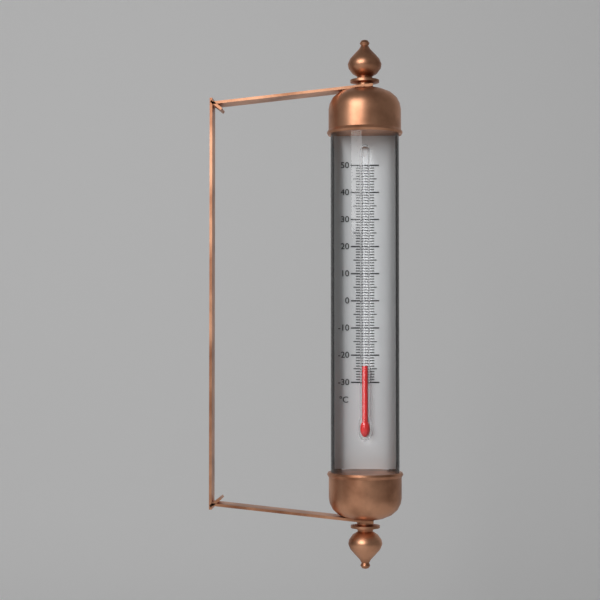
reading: -24 °C
